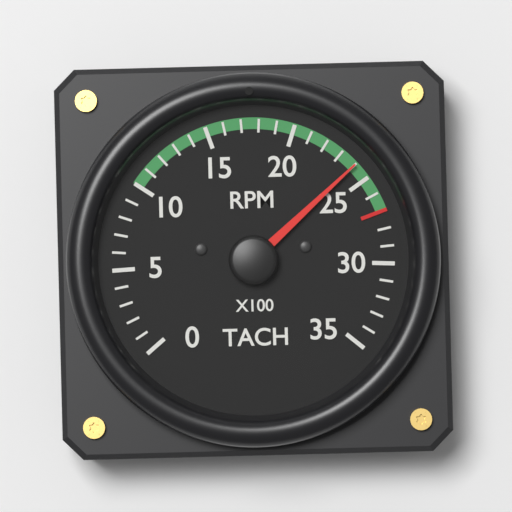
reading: 2400 RPM
